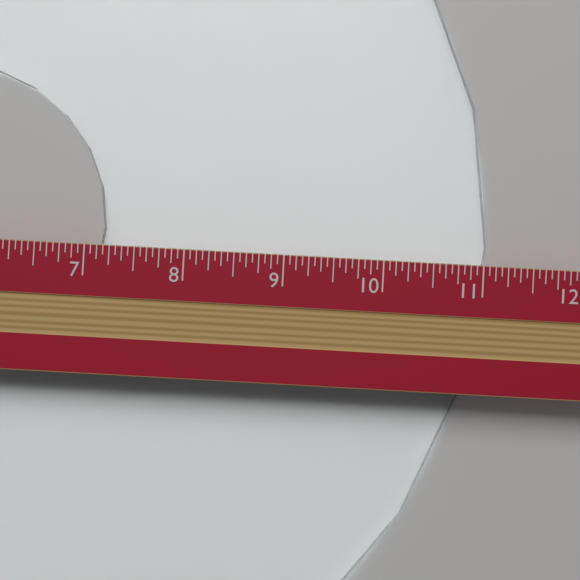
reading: 11.0625 in
